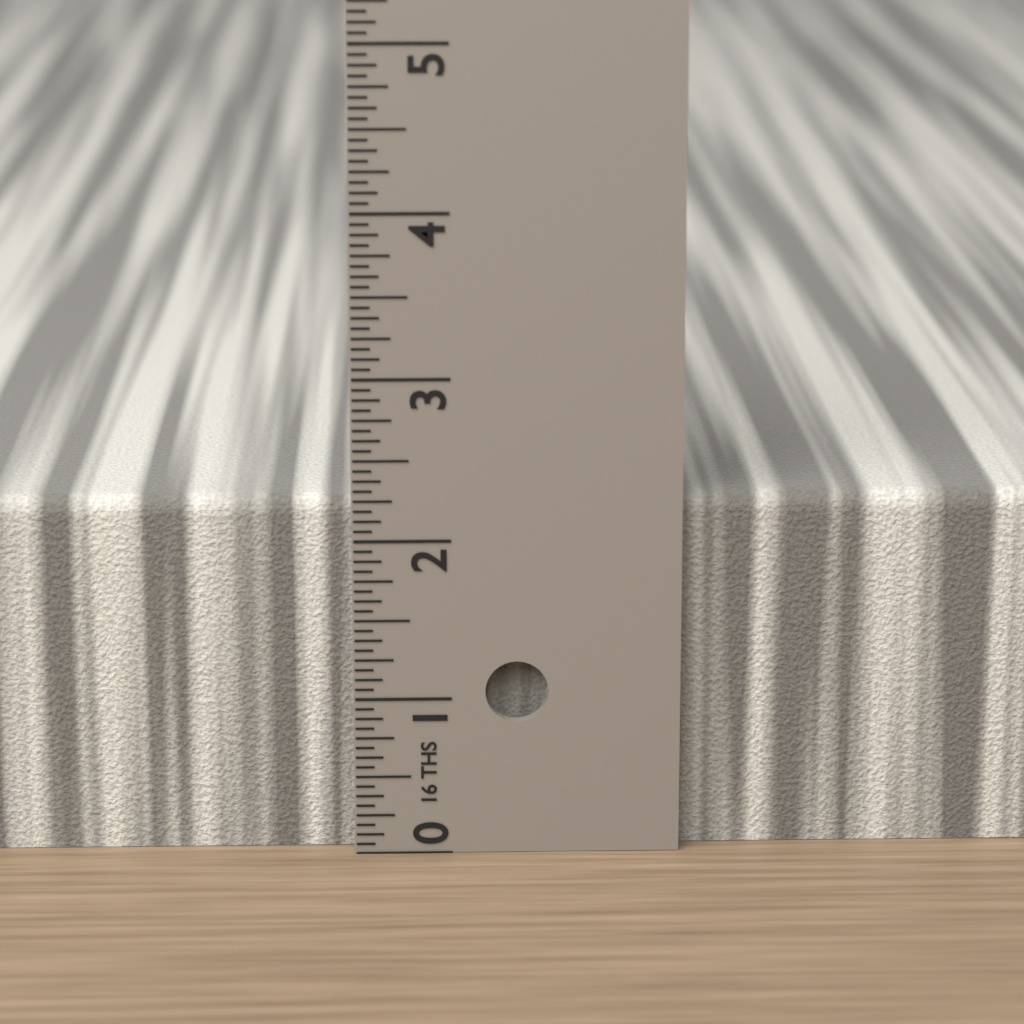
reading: 2.2500 in
